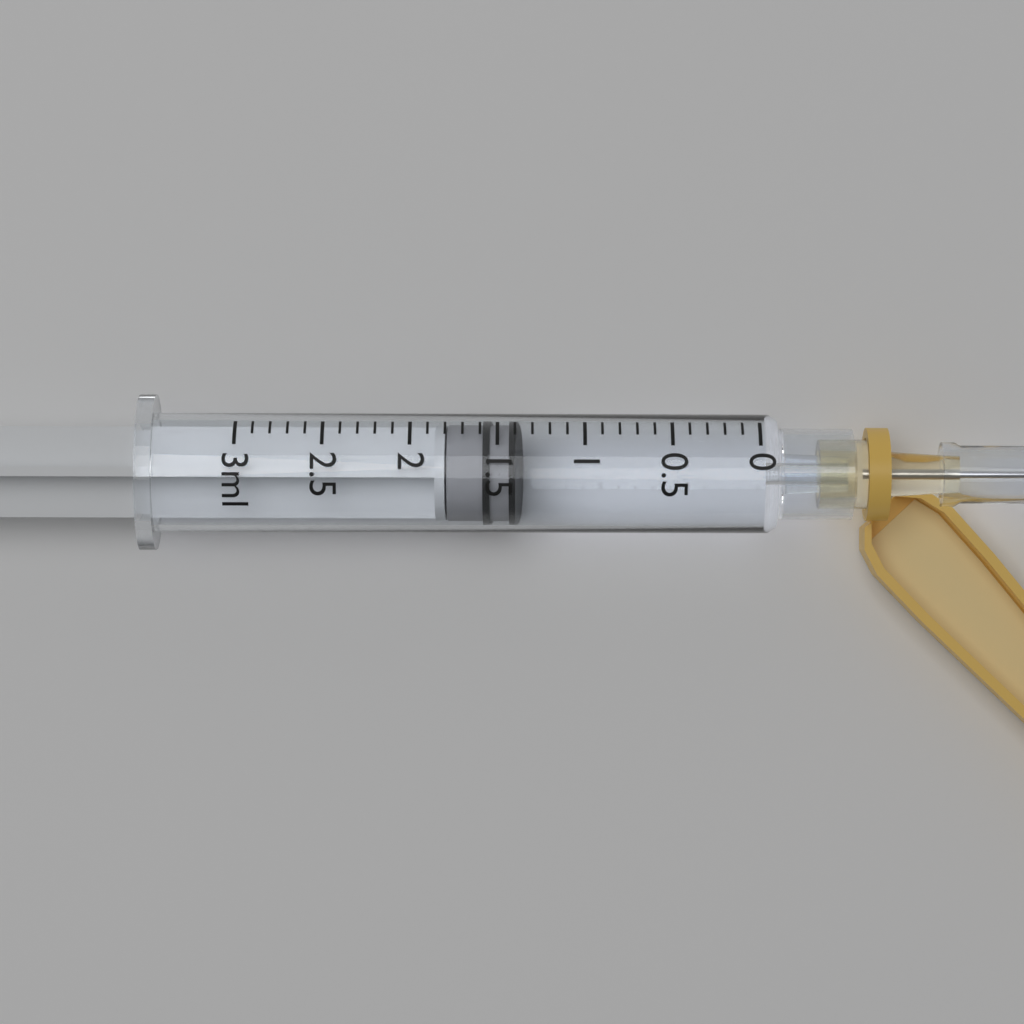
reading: 1.4 ml
